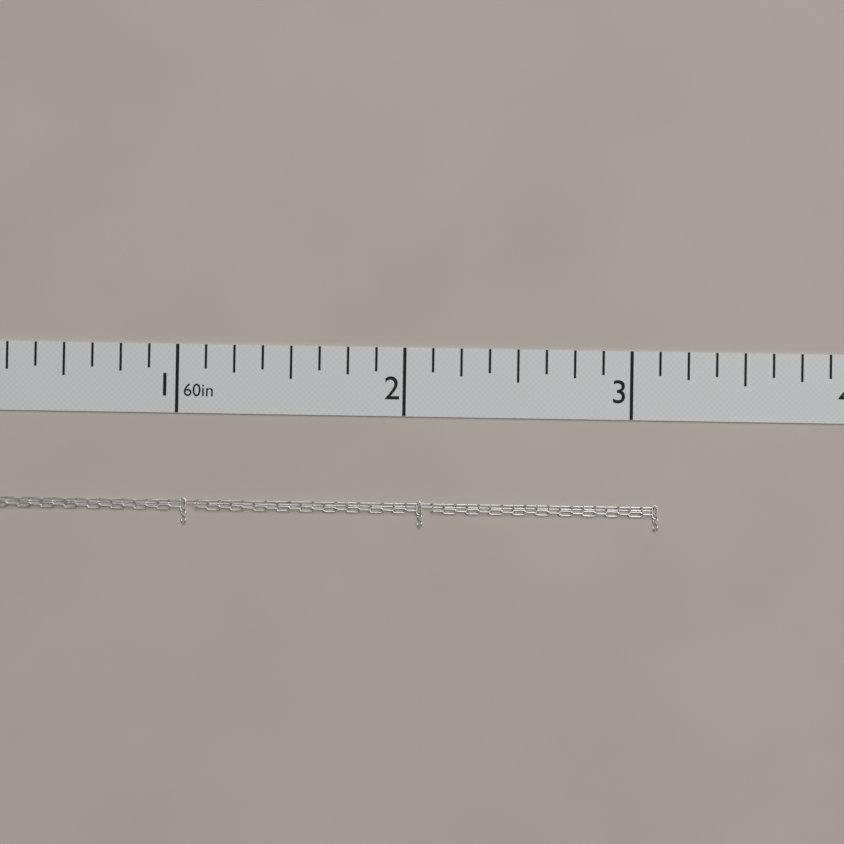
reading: 3.125 in
